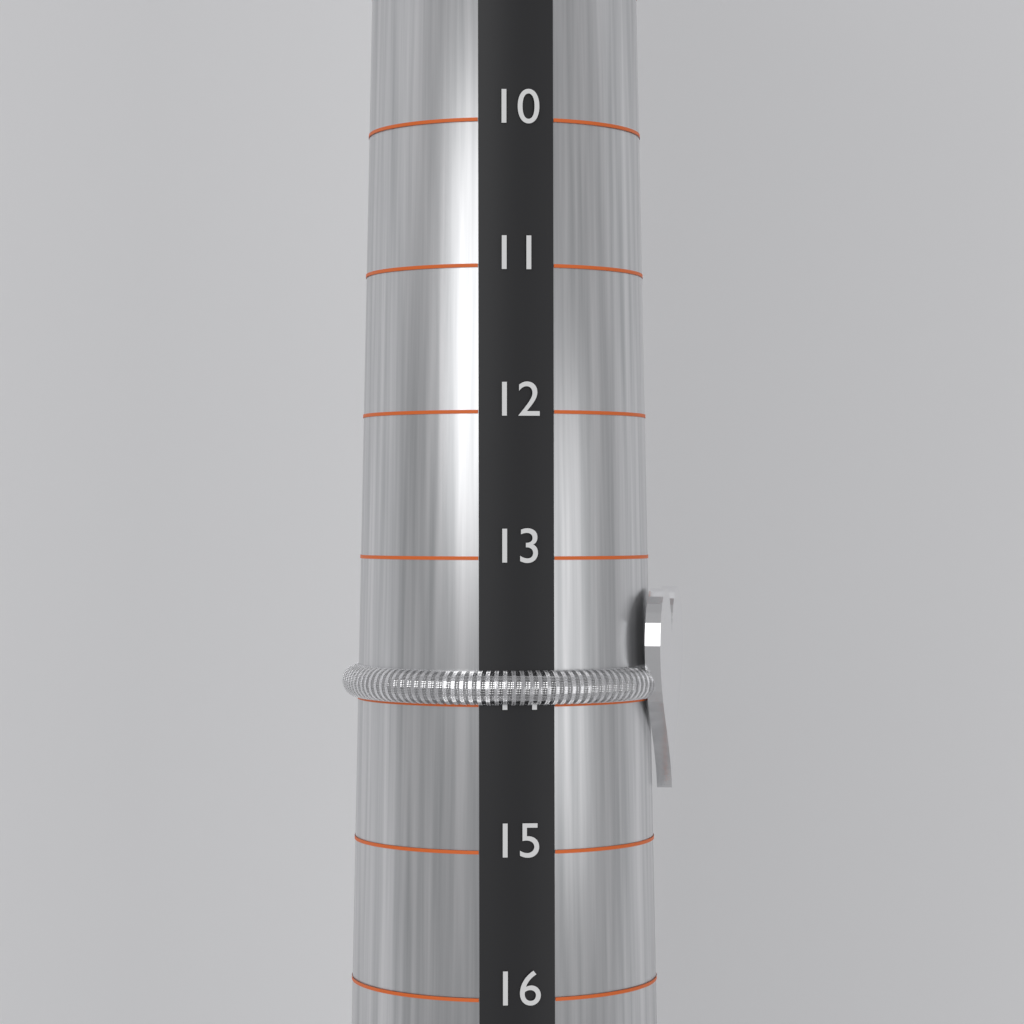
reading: 14 (no unit)
